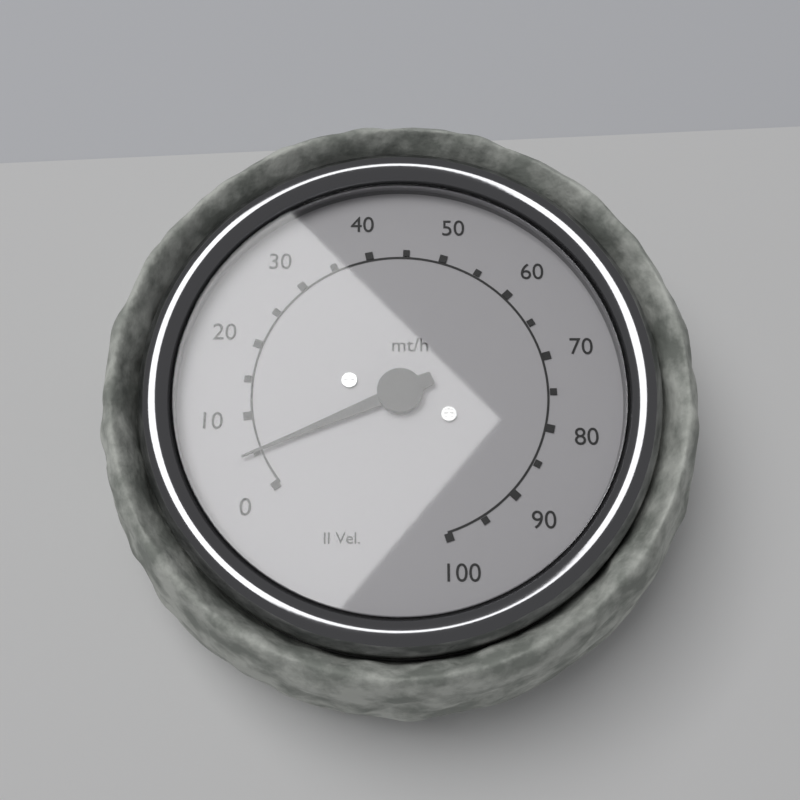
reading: 5 mt/h
